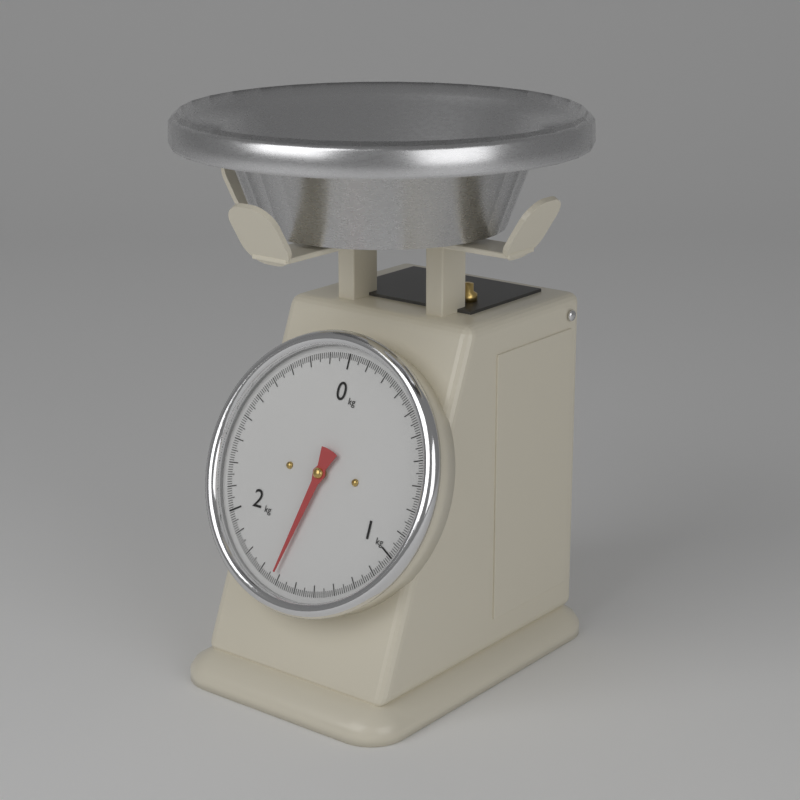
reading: 1.62 kg
